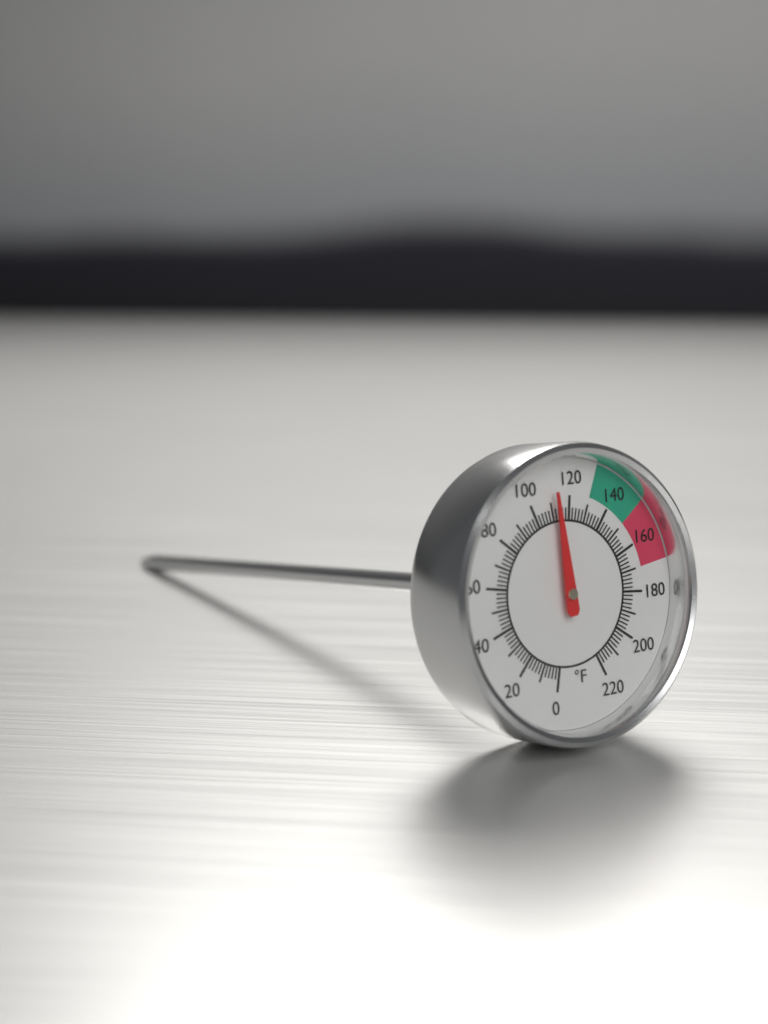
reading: 112 °F
